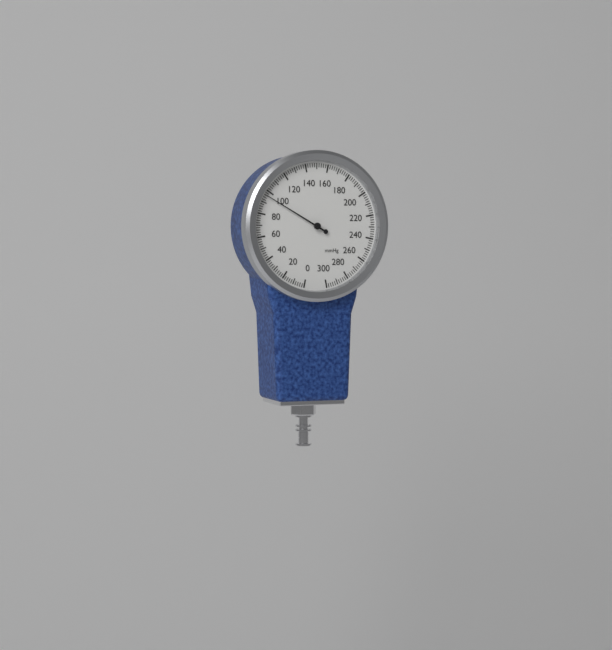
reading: 96 mmHg
